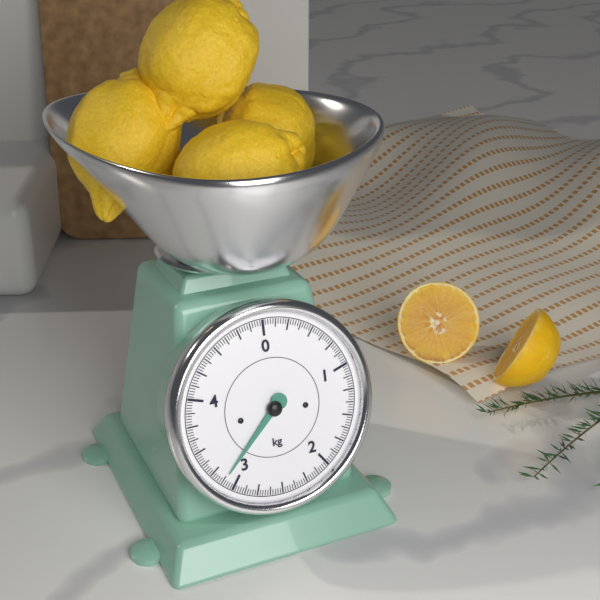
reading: 3.125 kg
